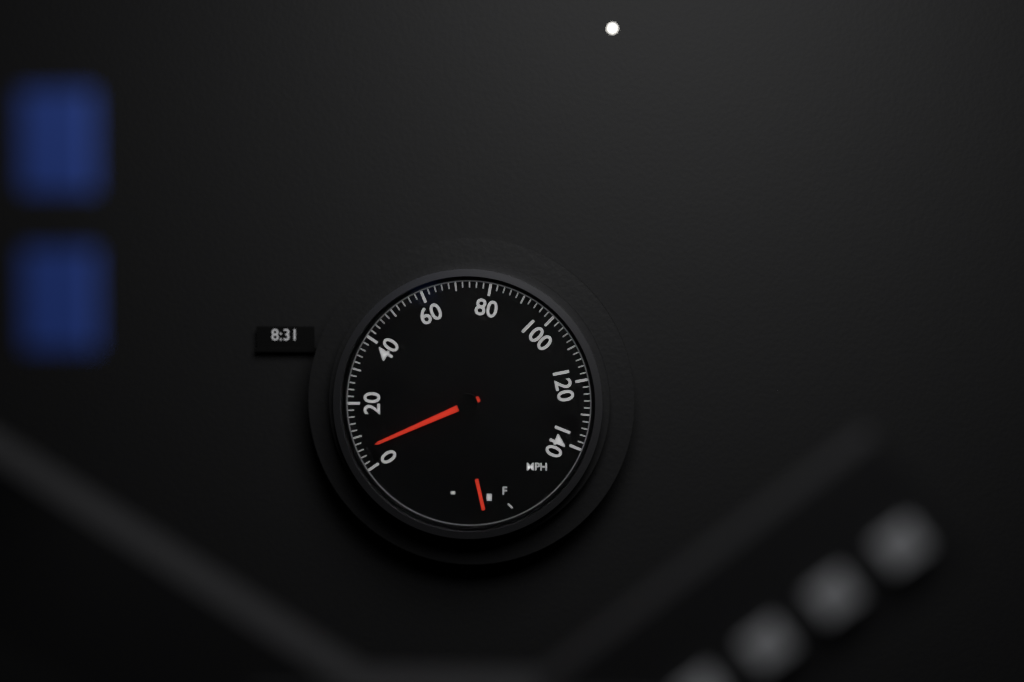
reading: 6 mph
